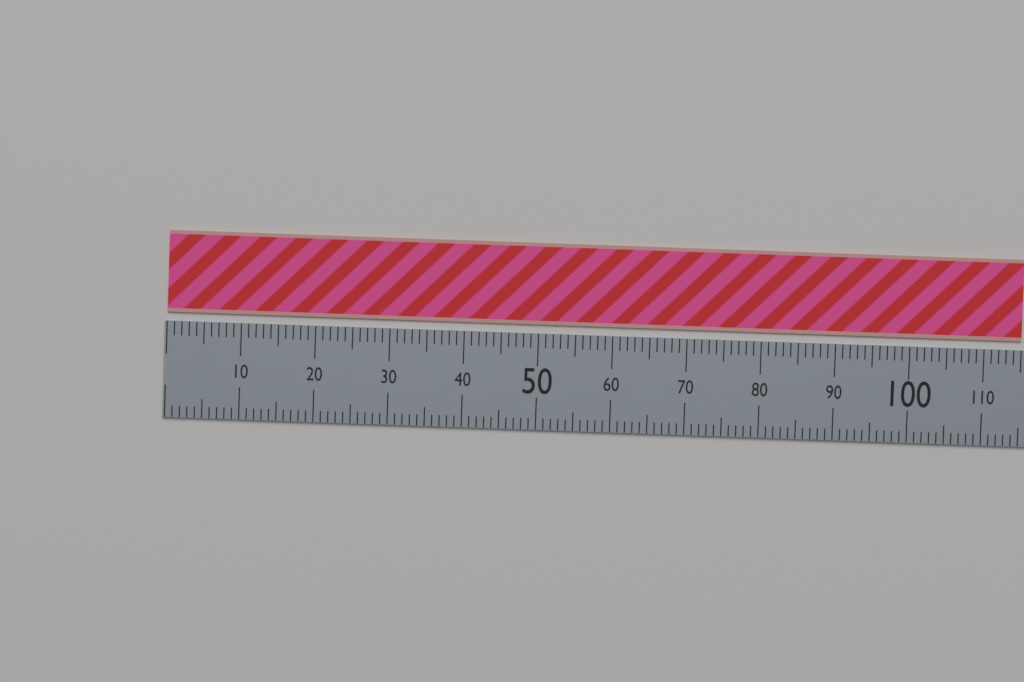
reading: 115 (no unit)
